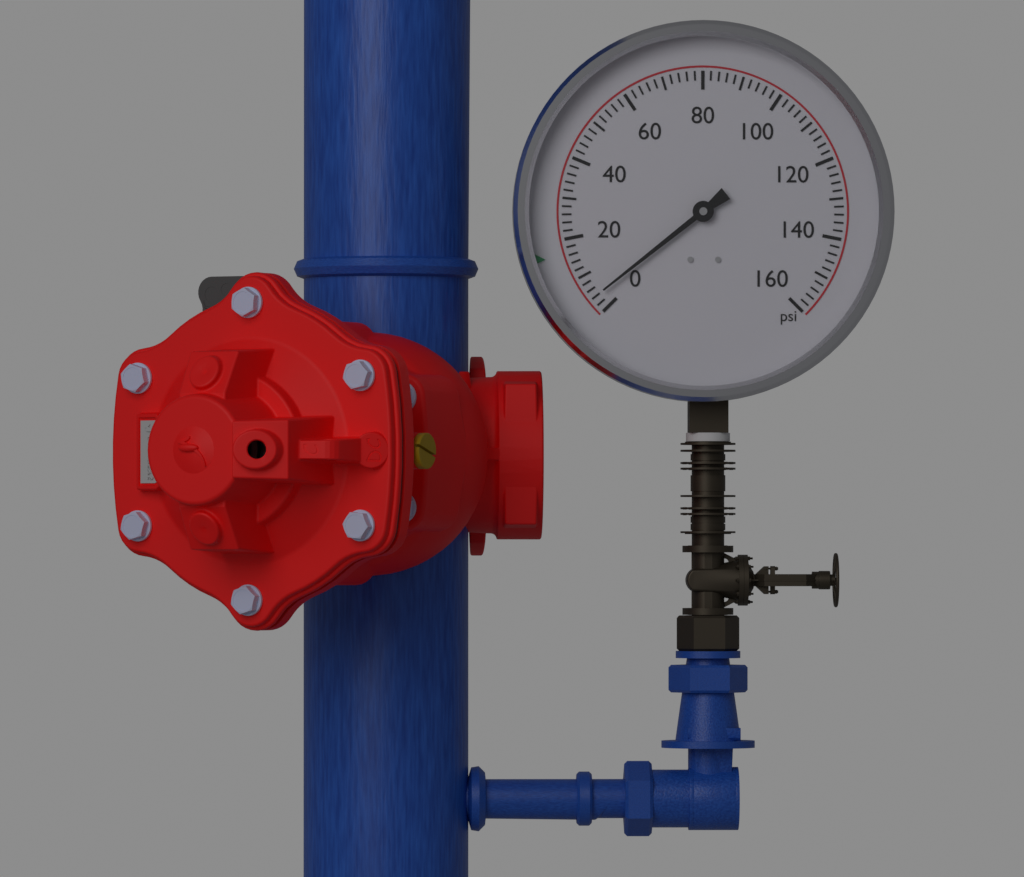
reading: 4 psi
